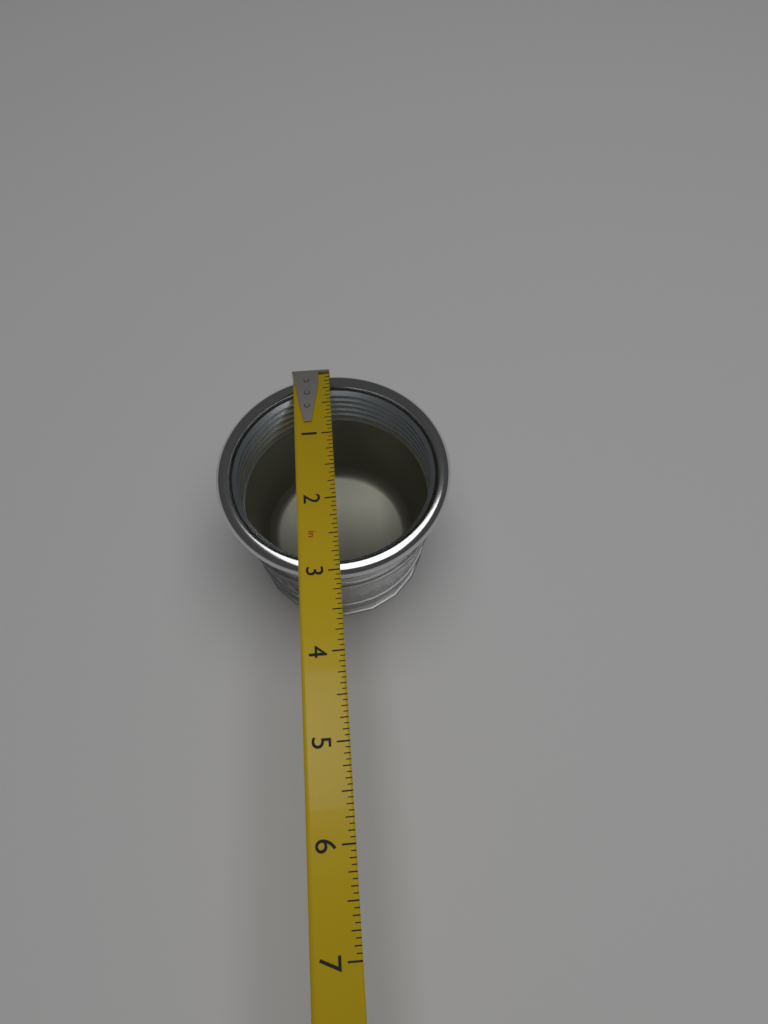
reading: 3.0625 in
